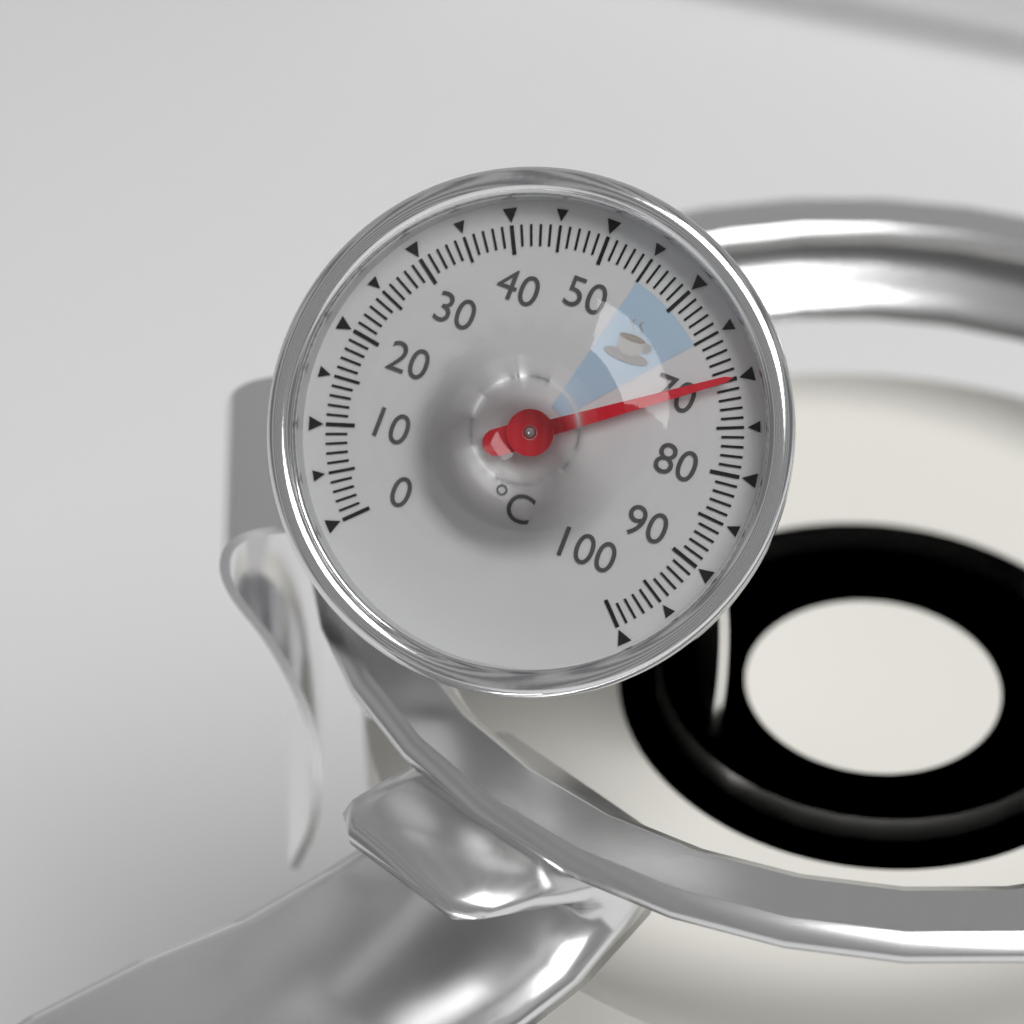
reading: 70 °C
